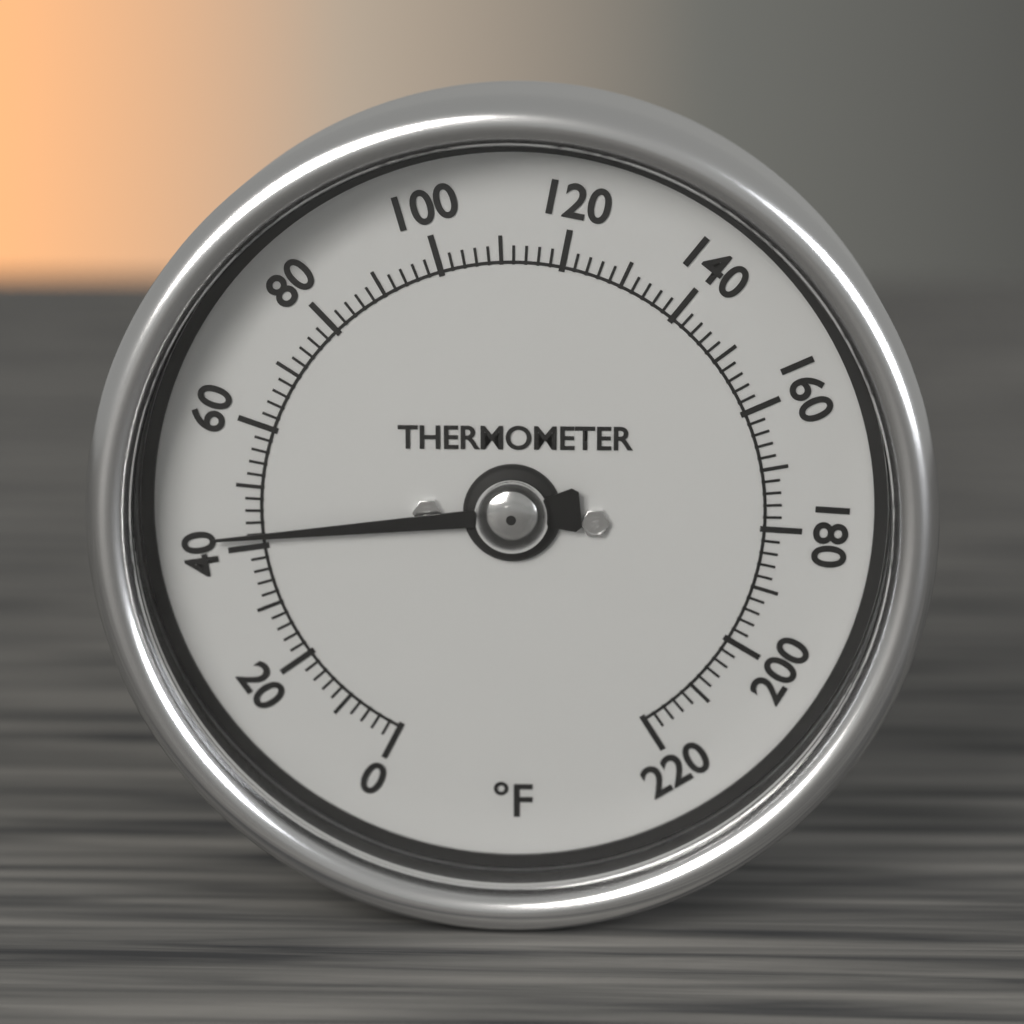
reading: 42 °F
